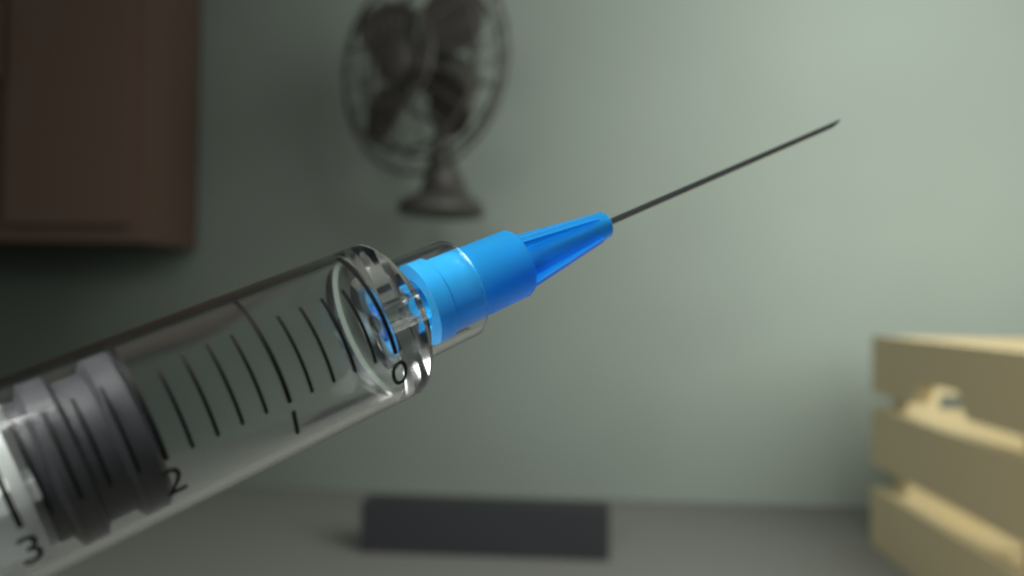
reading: 2.0 ml
